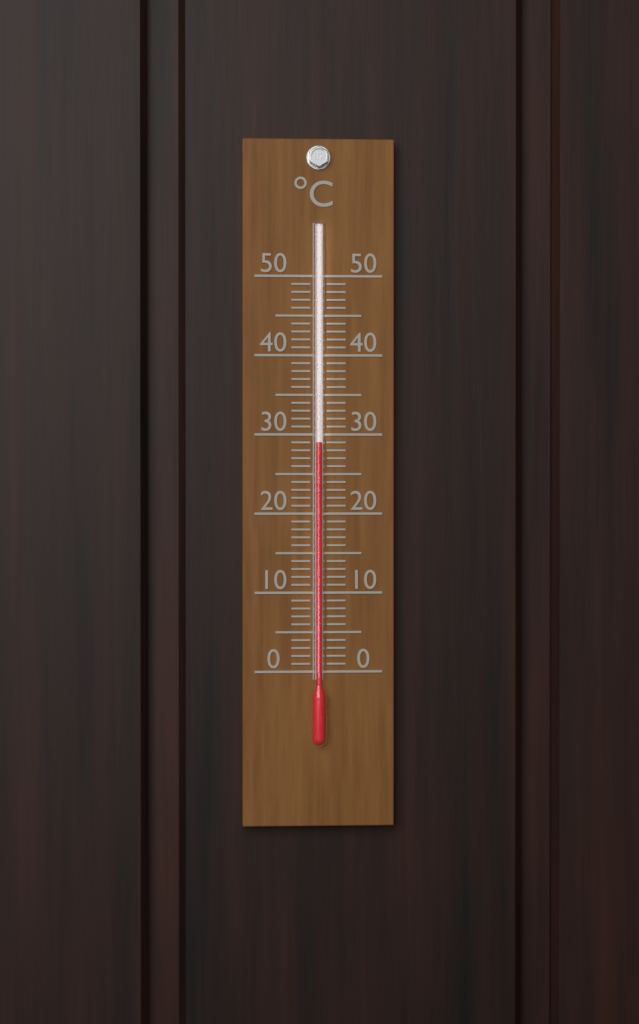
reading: 29 °C
